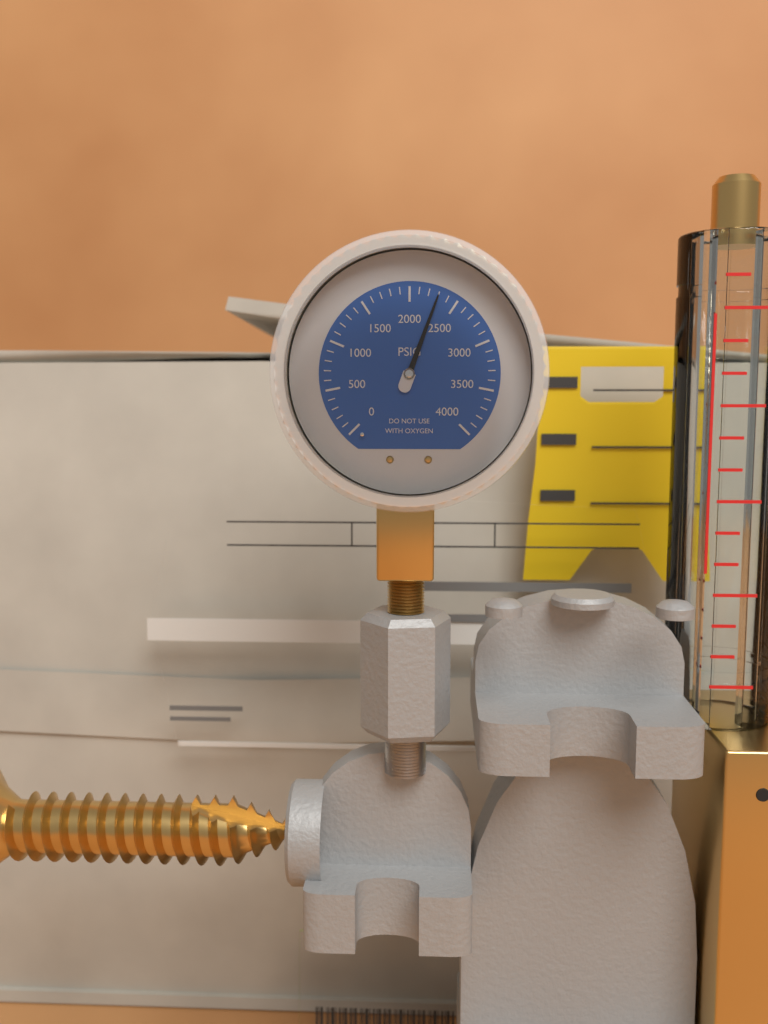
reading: 2300 psi
